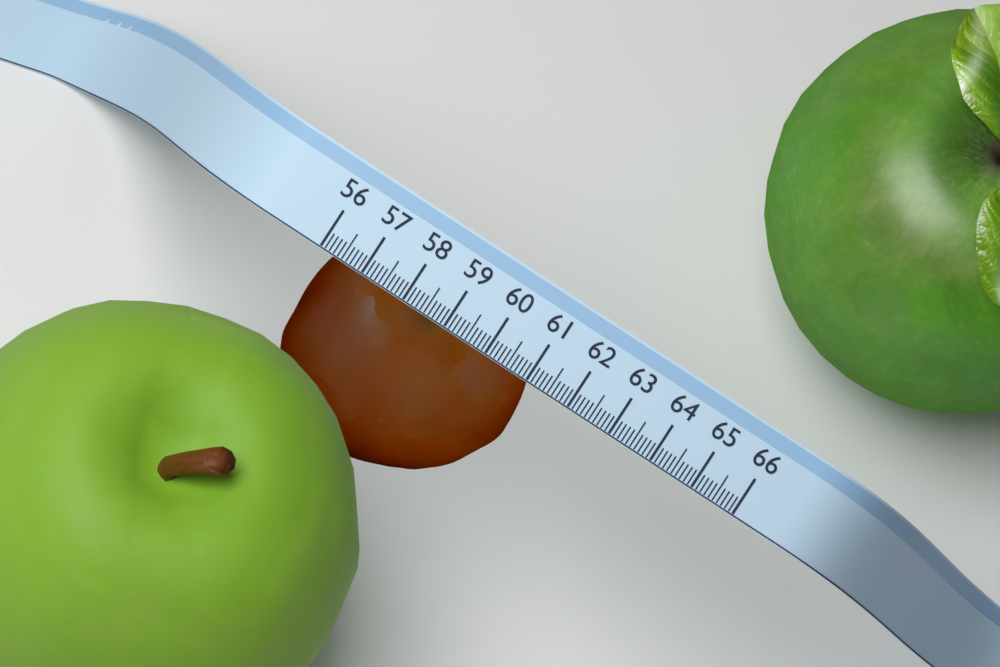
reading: 61.1 (no unit)
